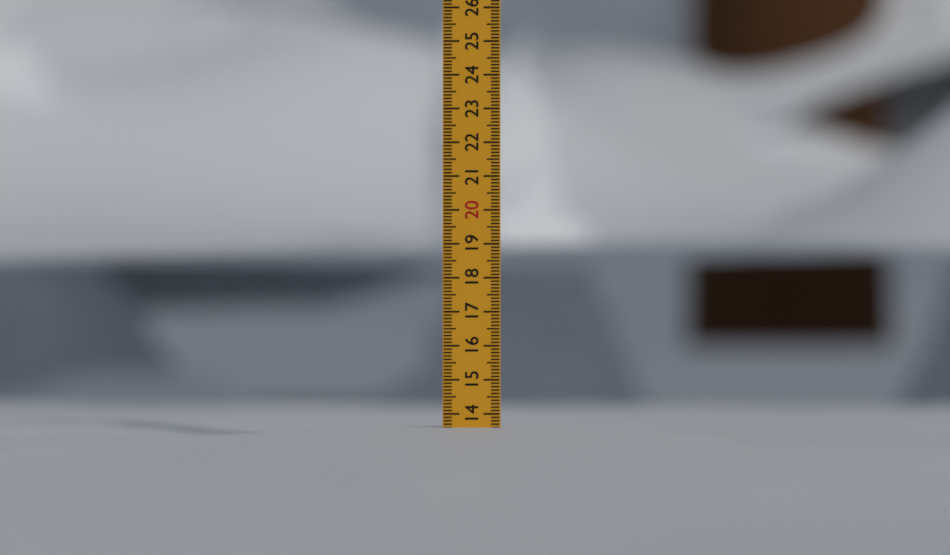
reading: 13.6 (no unit)
